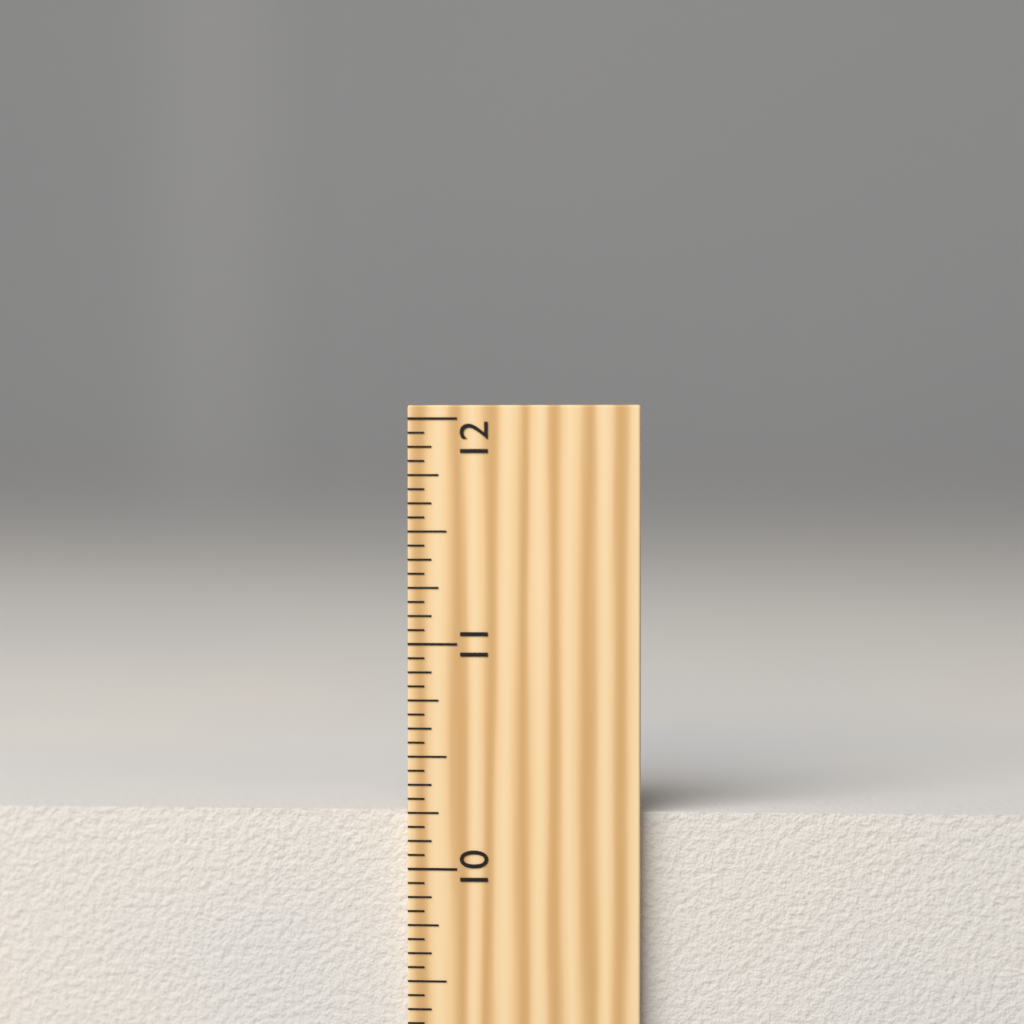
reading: 10.2500 inch
